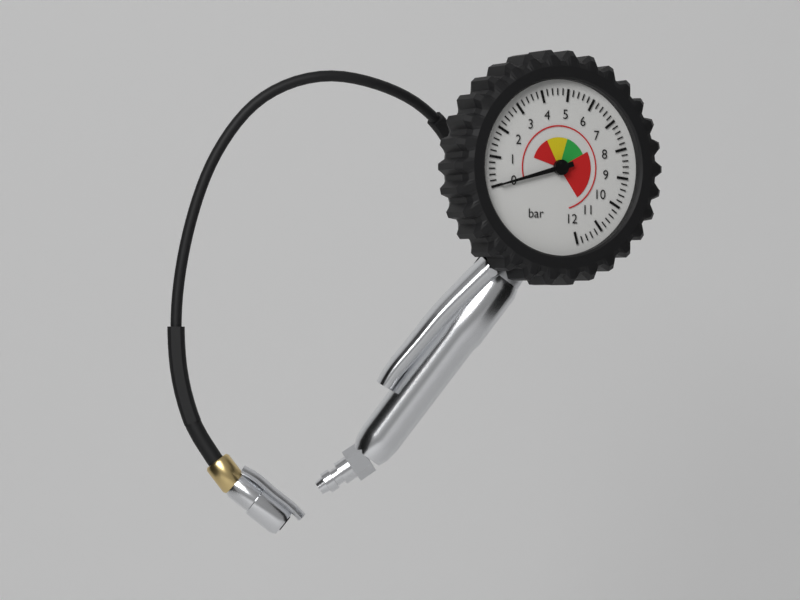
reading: 0.0 bar
